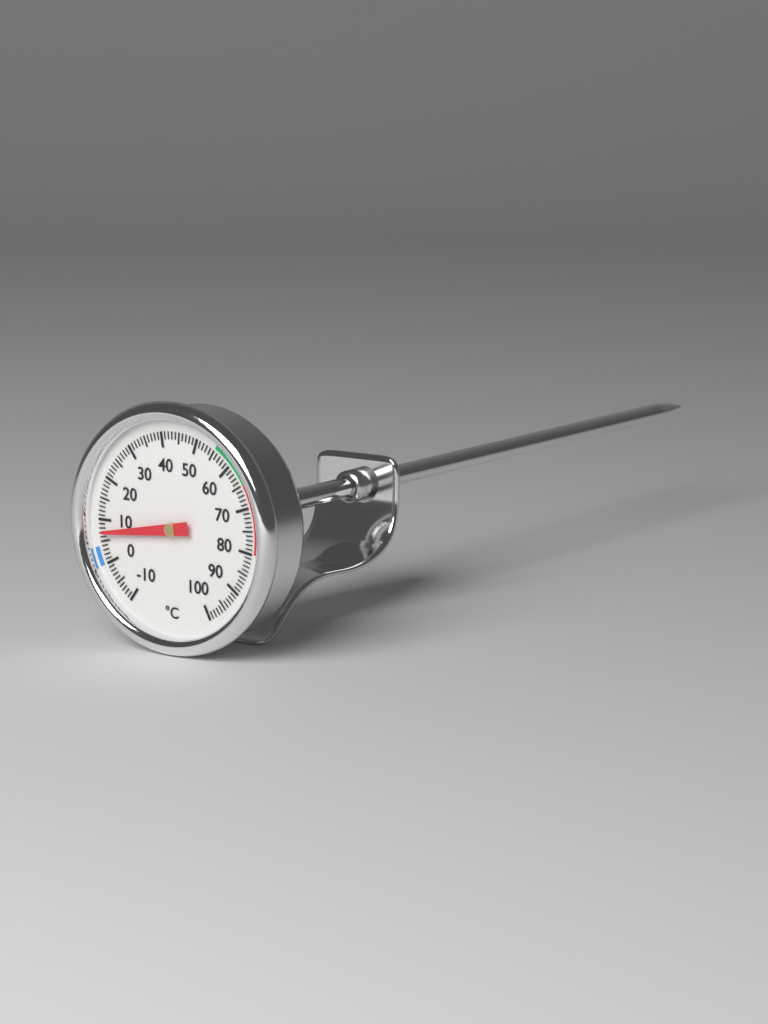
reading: 7 °C
